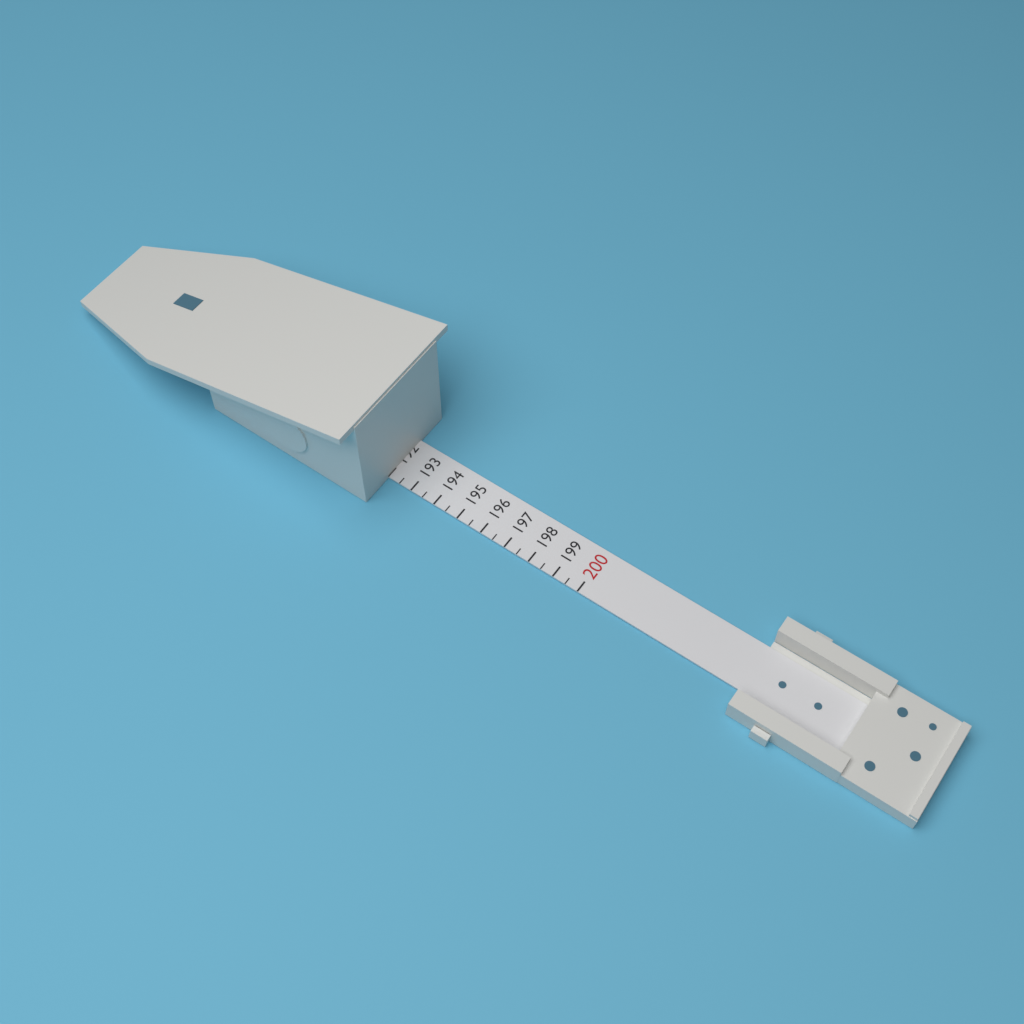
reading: 192.0 (no unit)
